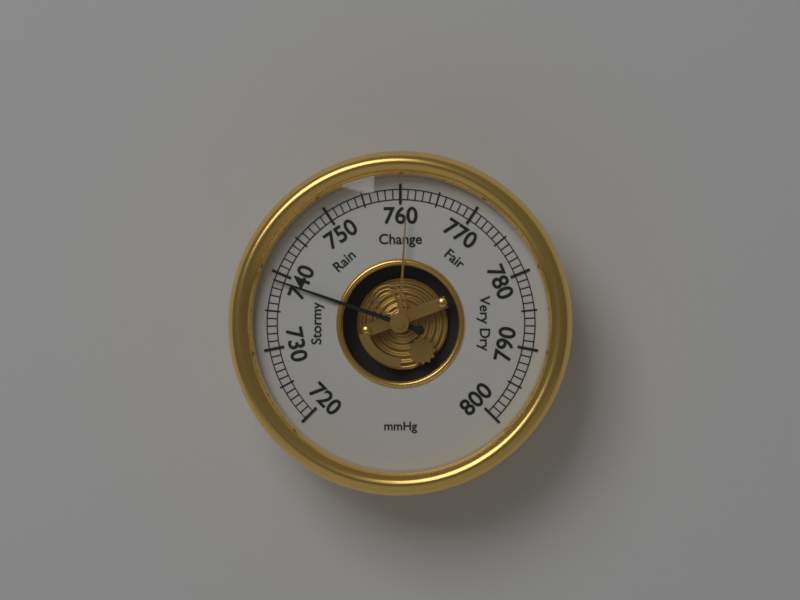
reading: 739 mmHg
